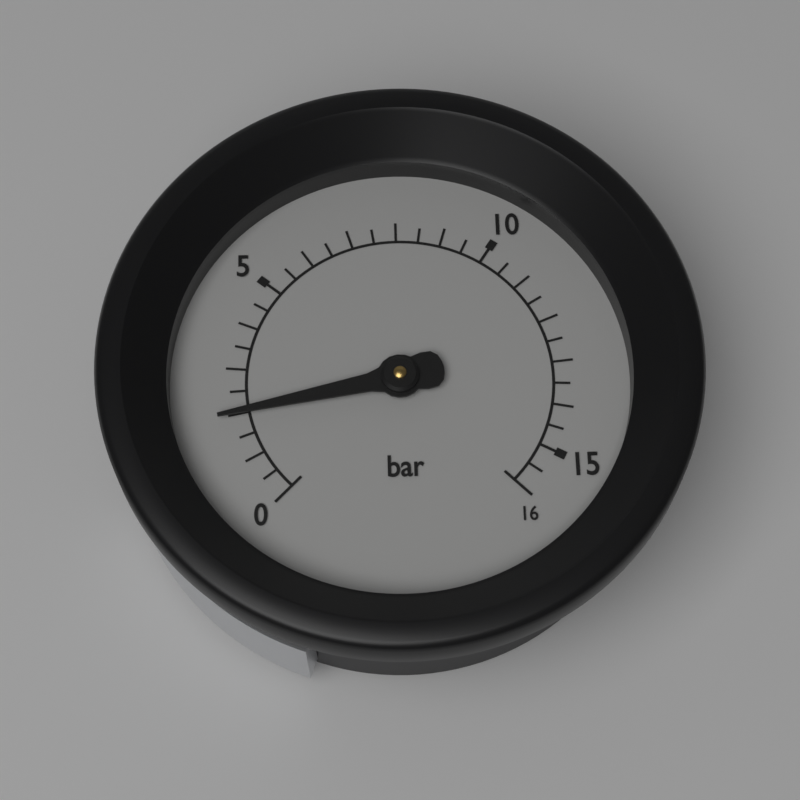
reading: 2.0 bar
